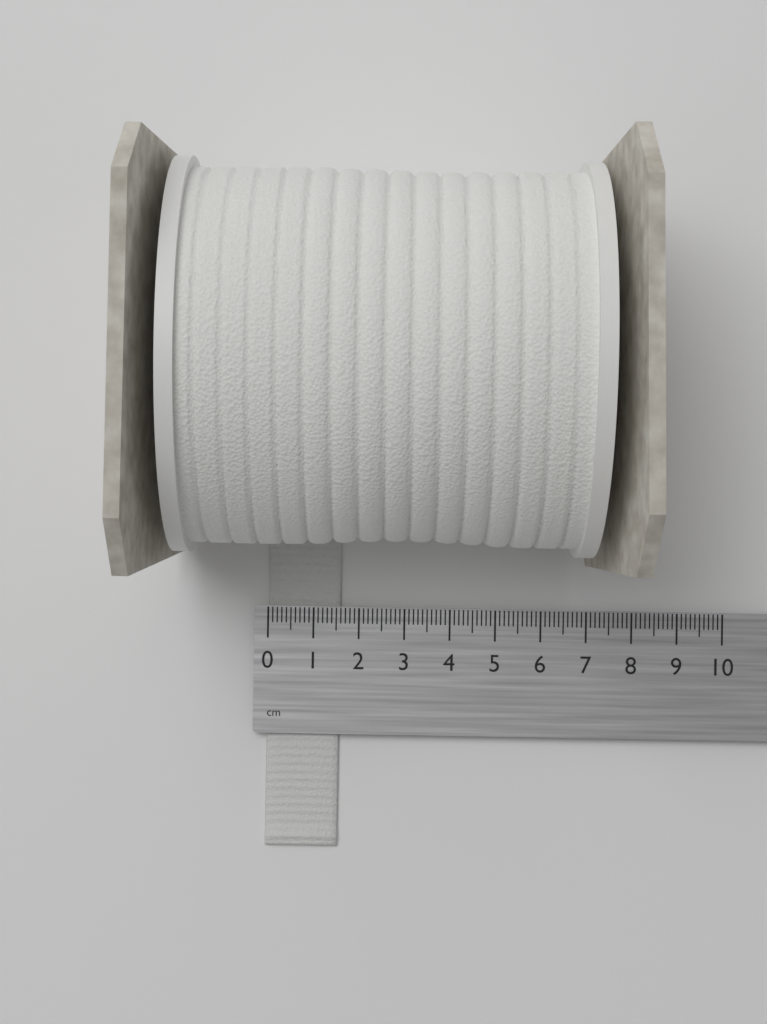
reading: 1.6 cm
